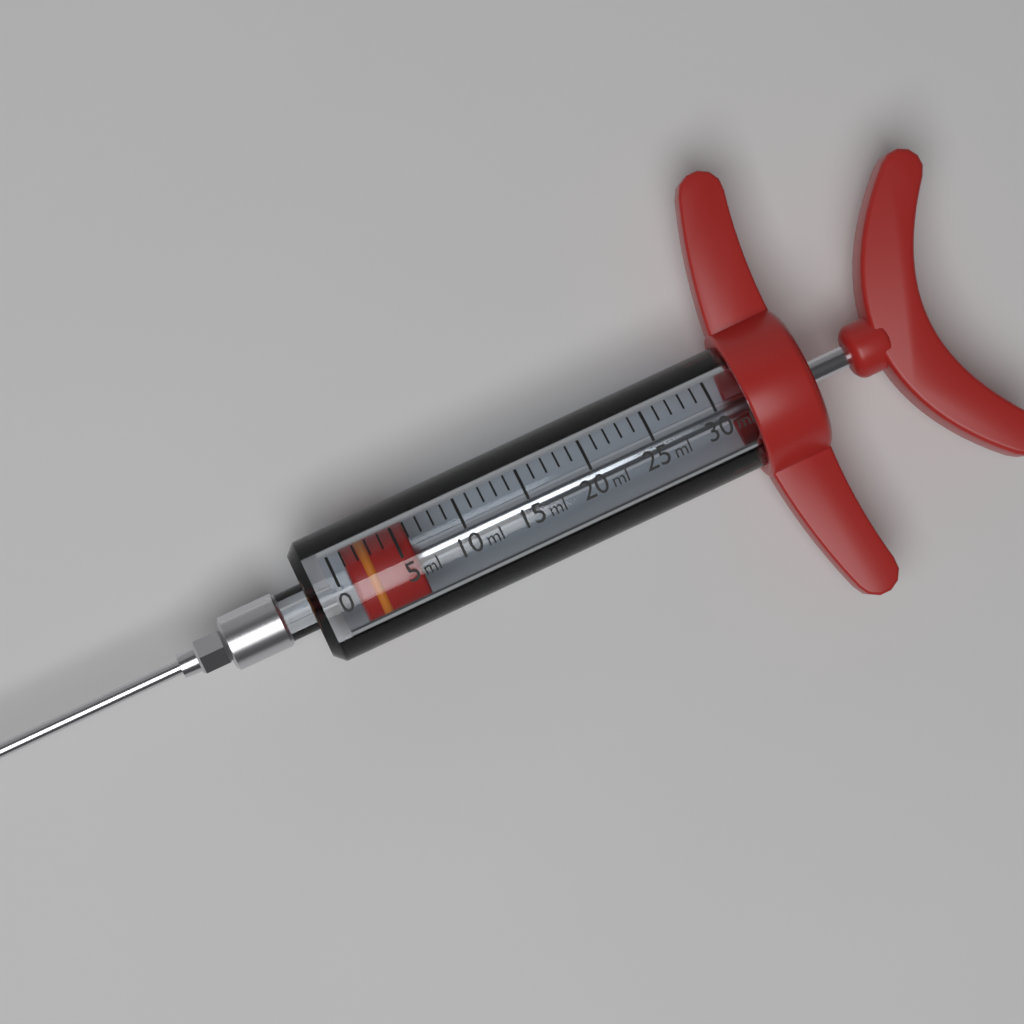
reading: 1 ml
